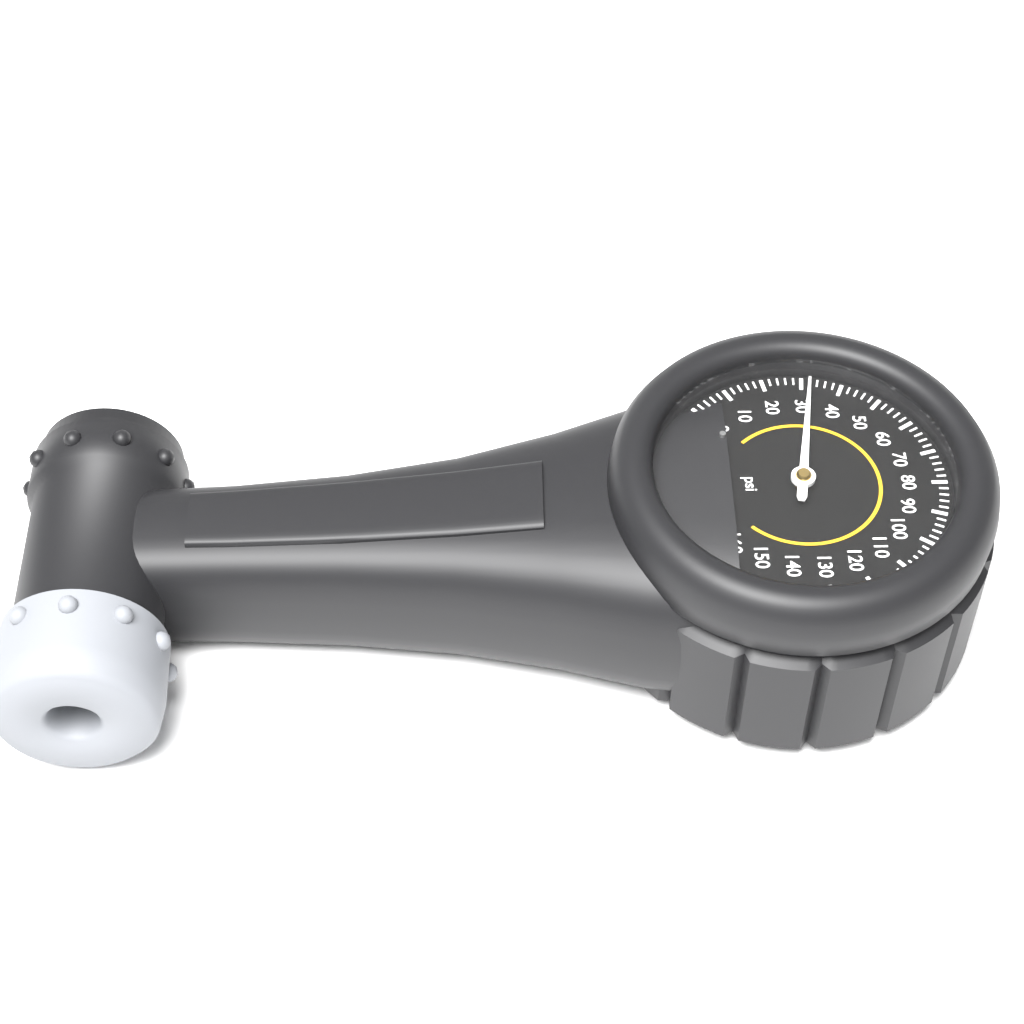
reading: 32 psi
